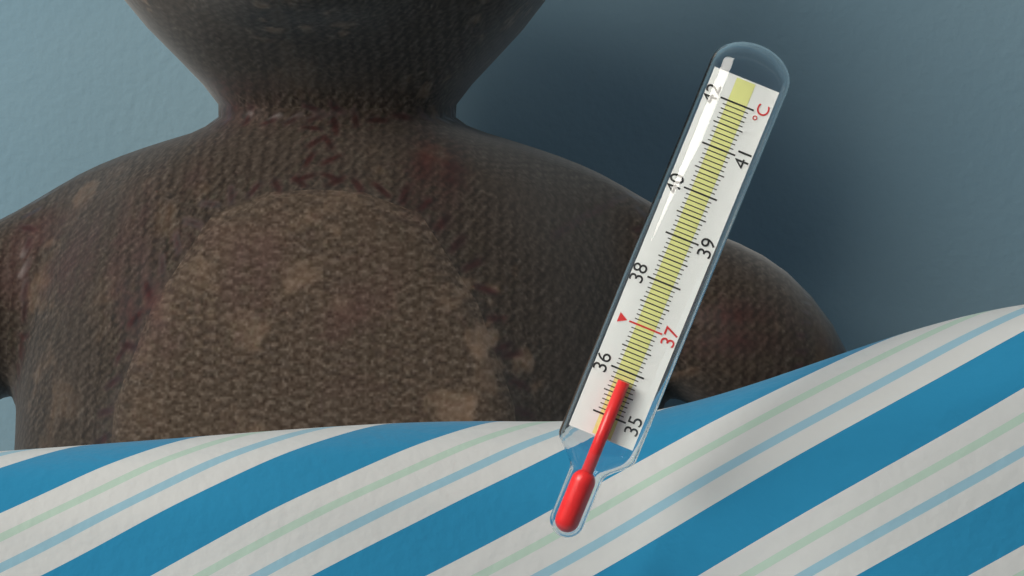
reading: 35.8 °C
